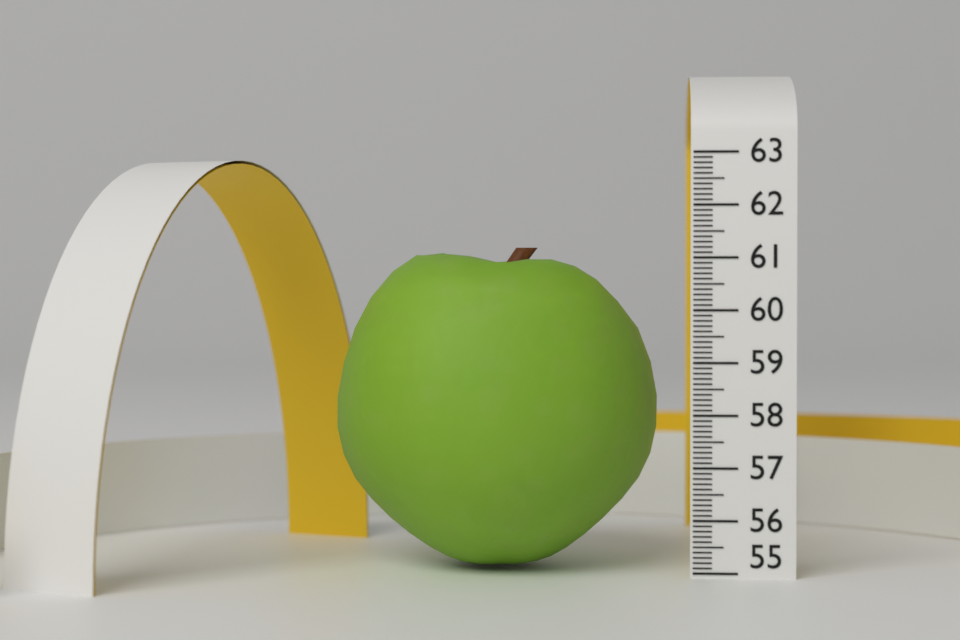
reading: 61.2 (no unit)
